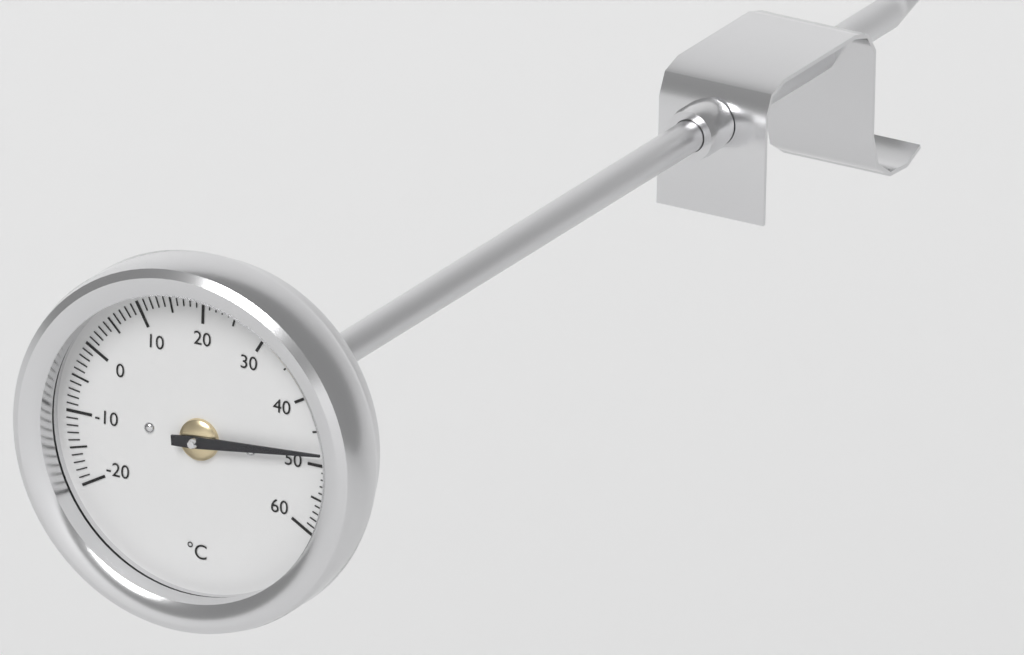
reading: 48 °C
